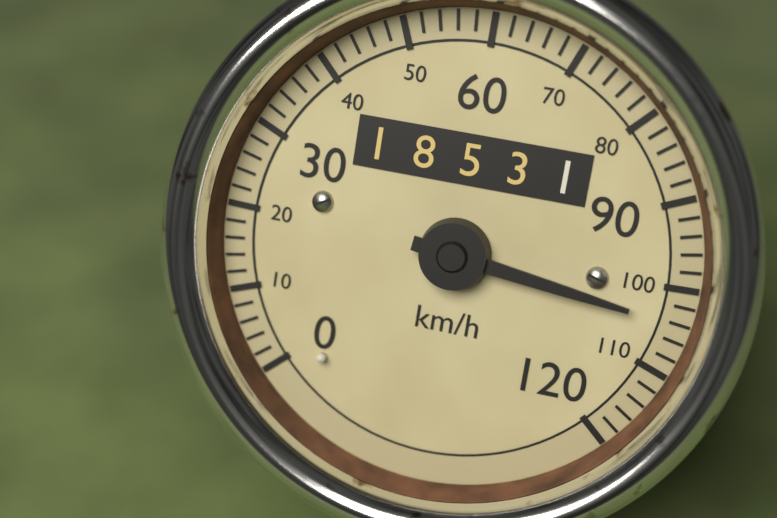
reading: 104 km/h
